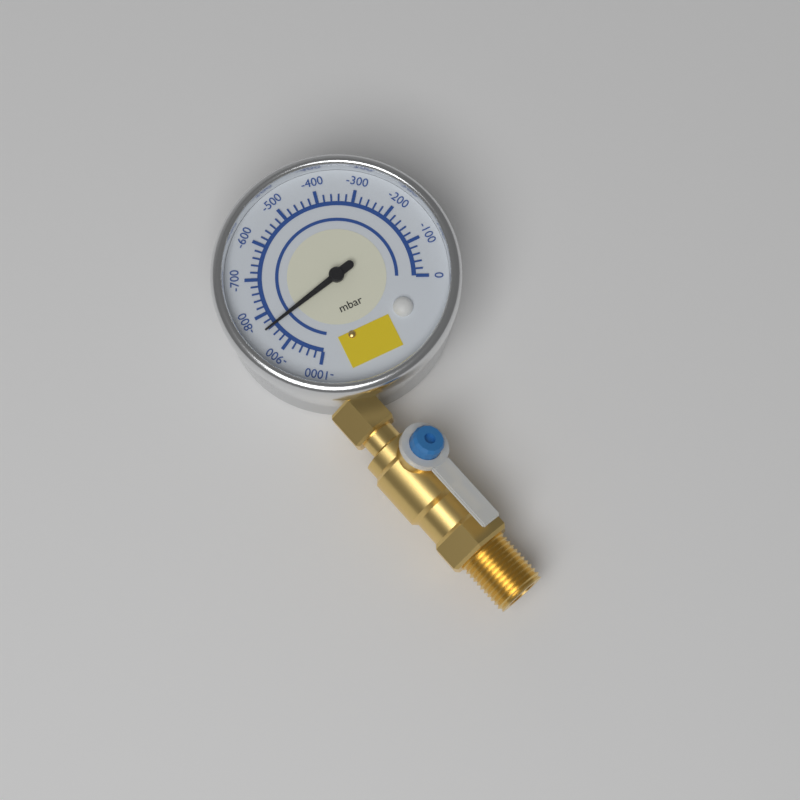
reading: -840 mbar
